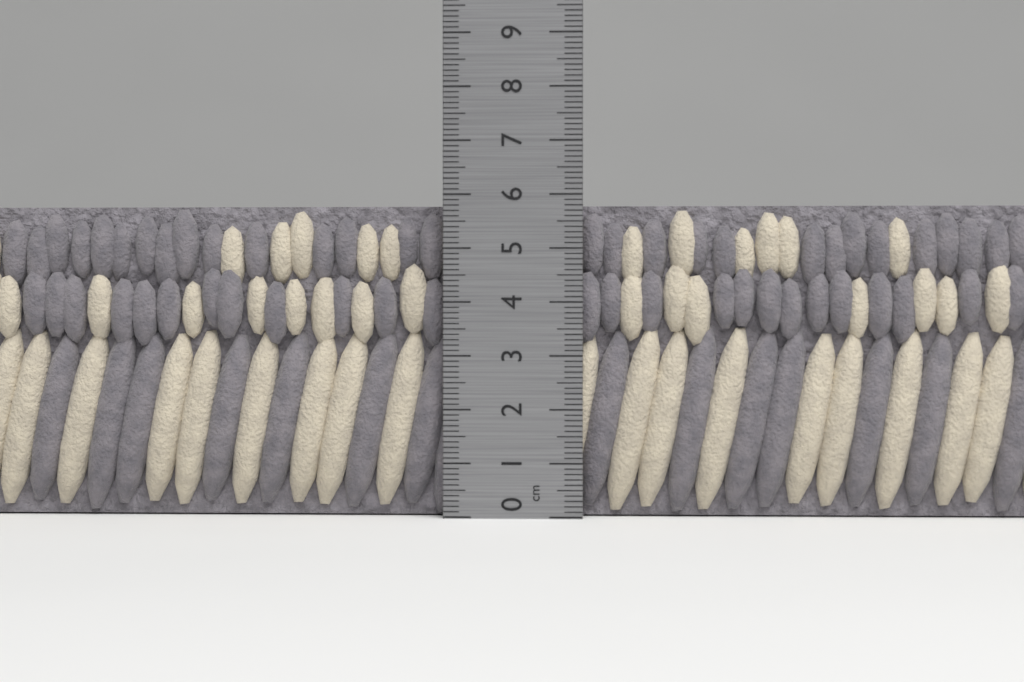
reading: 5.8 cm
